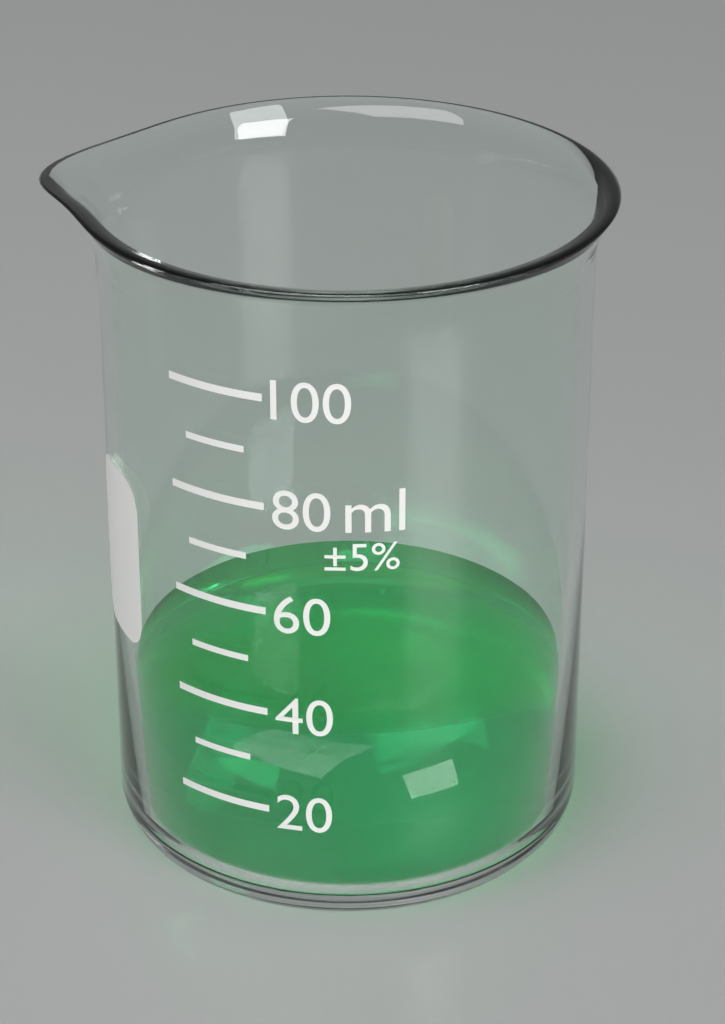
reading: 30 ml
